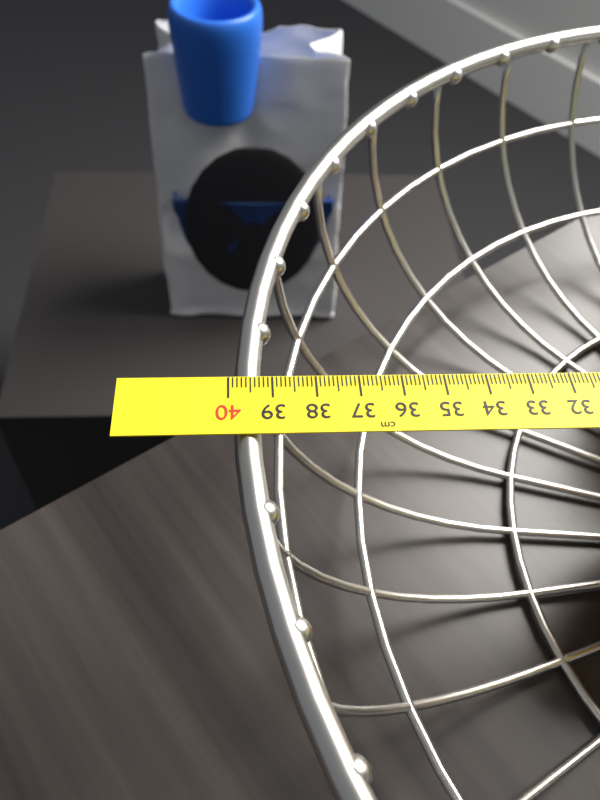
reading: 39.9 cm
